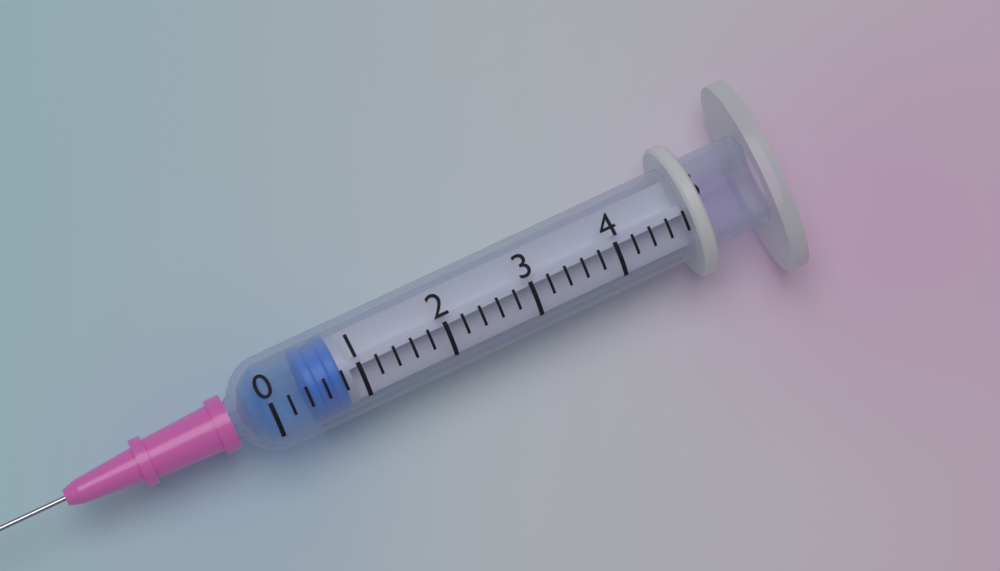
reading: 0.4 (no unit)
